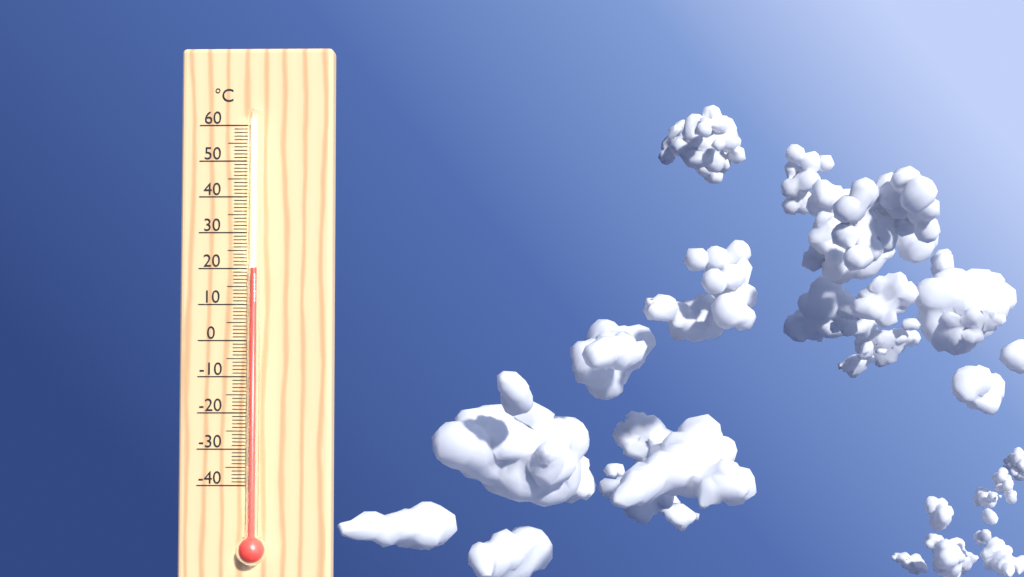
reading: 20 °C
